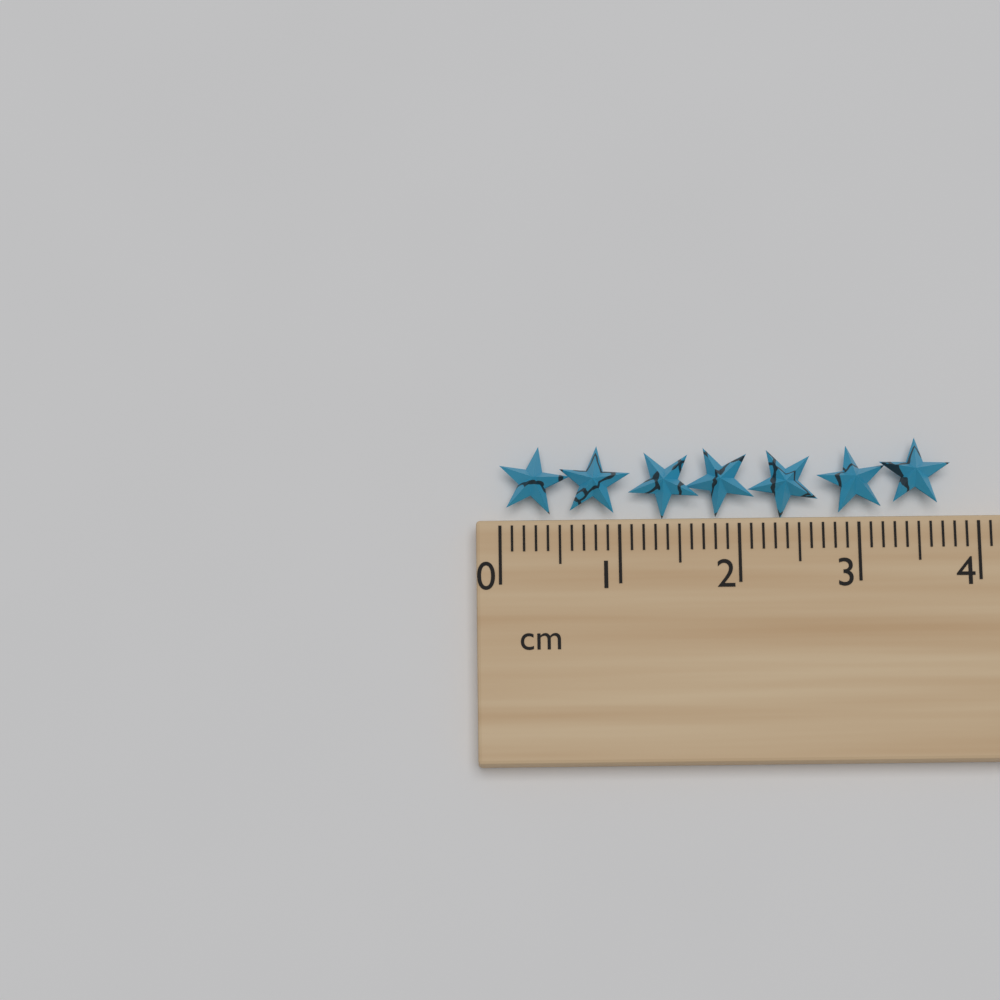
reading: 3.8 cm
